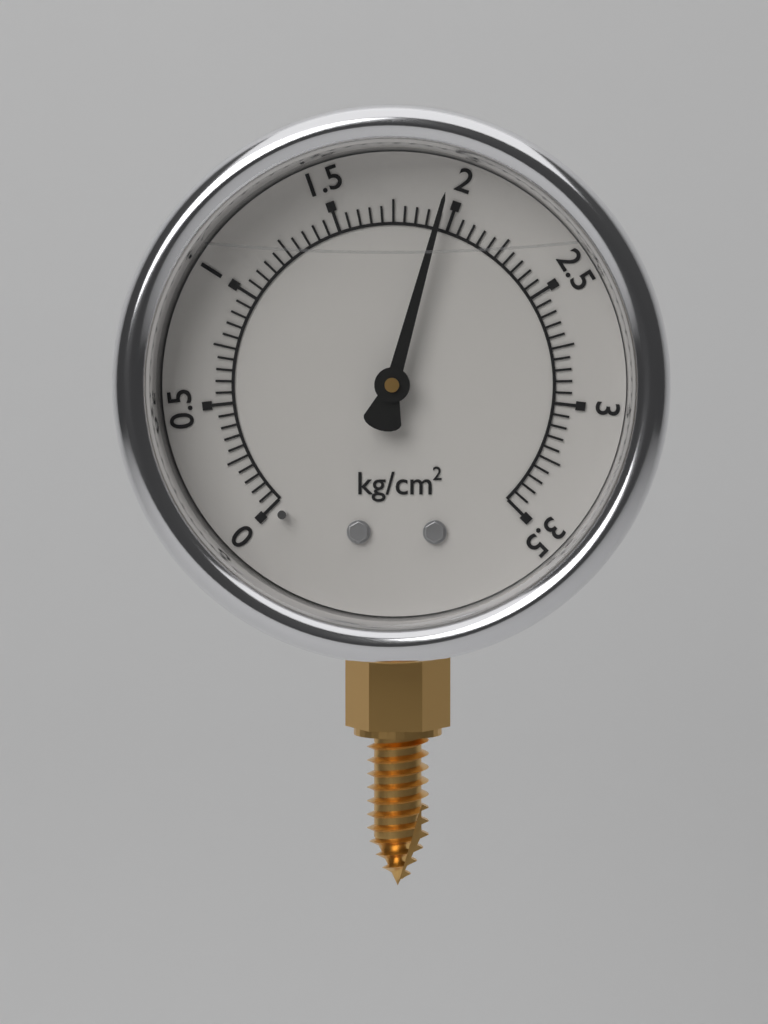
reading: 1.95 kg/cm²
